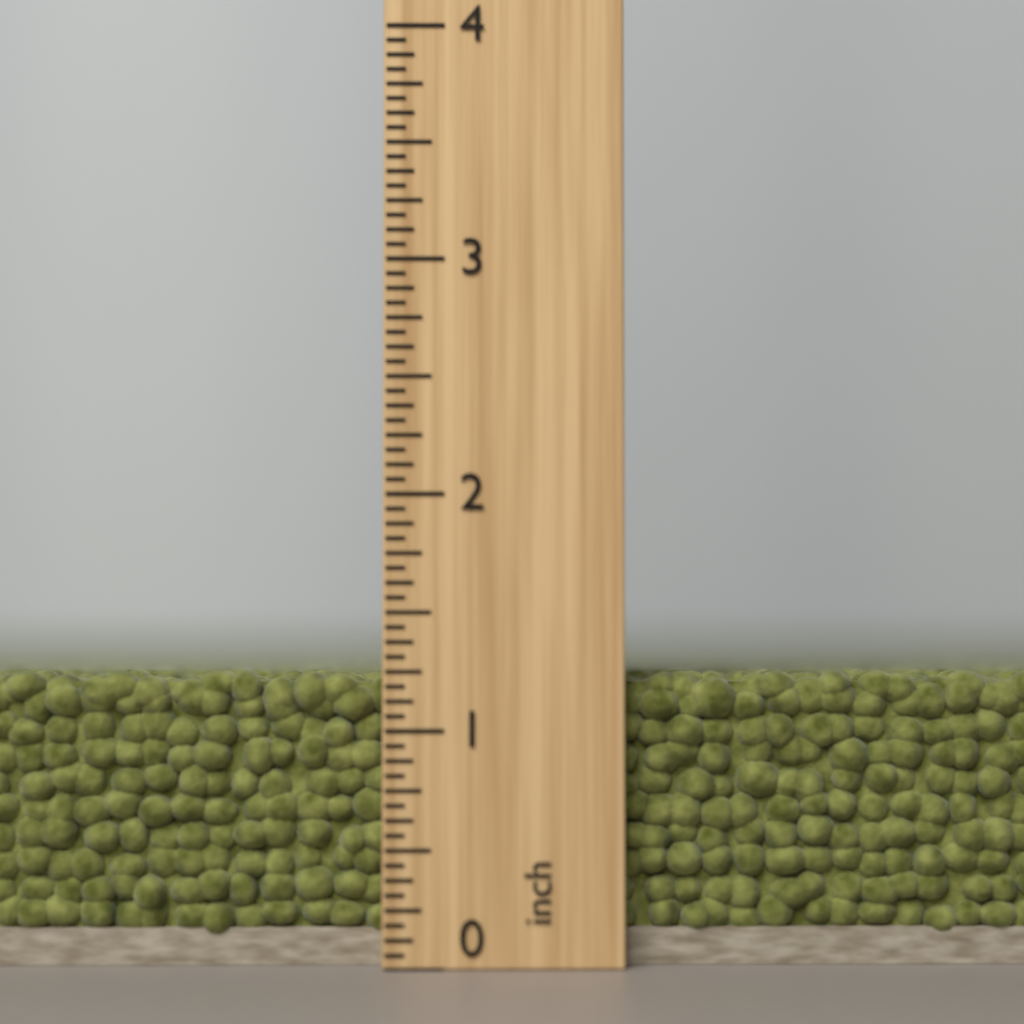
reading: 1.2500 inch
